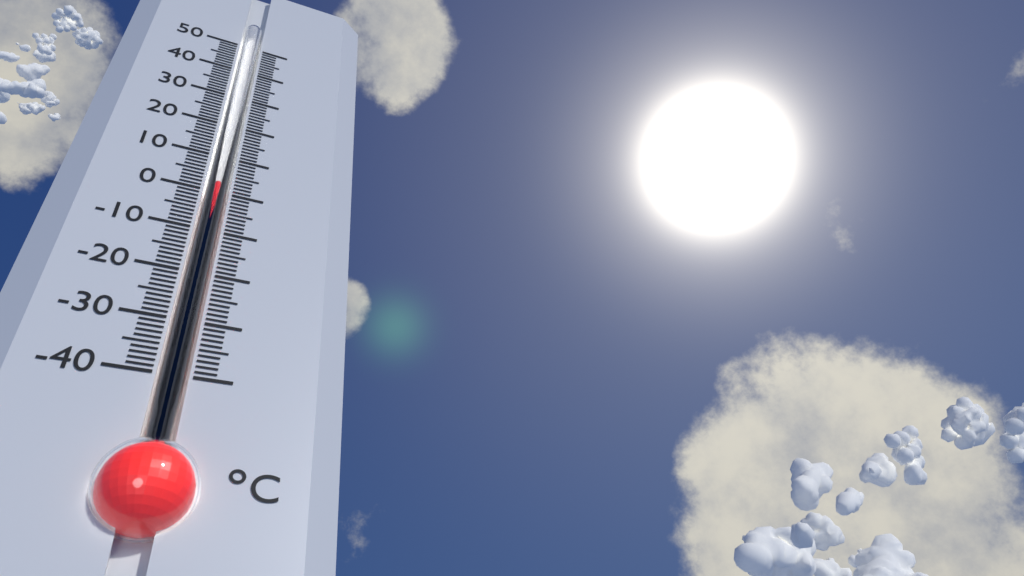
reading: 2 °C
